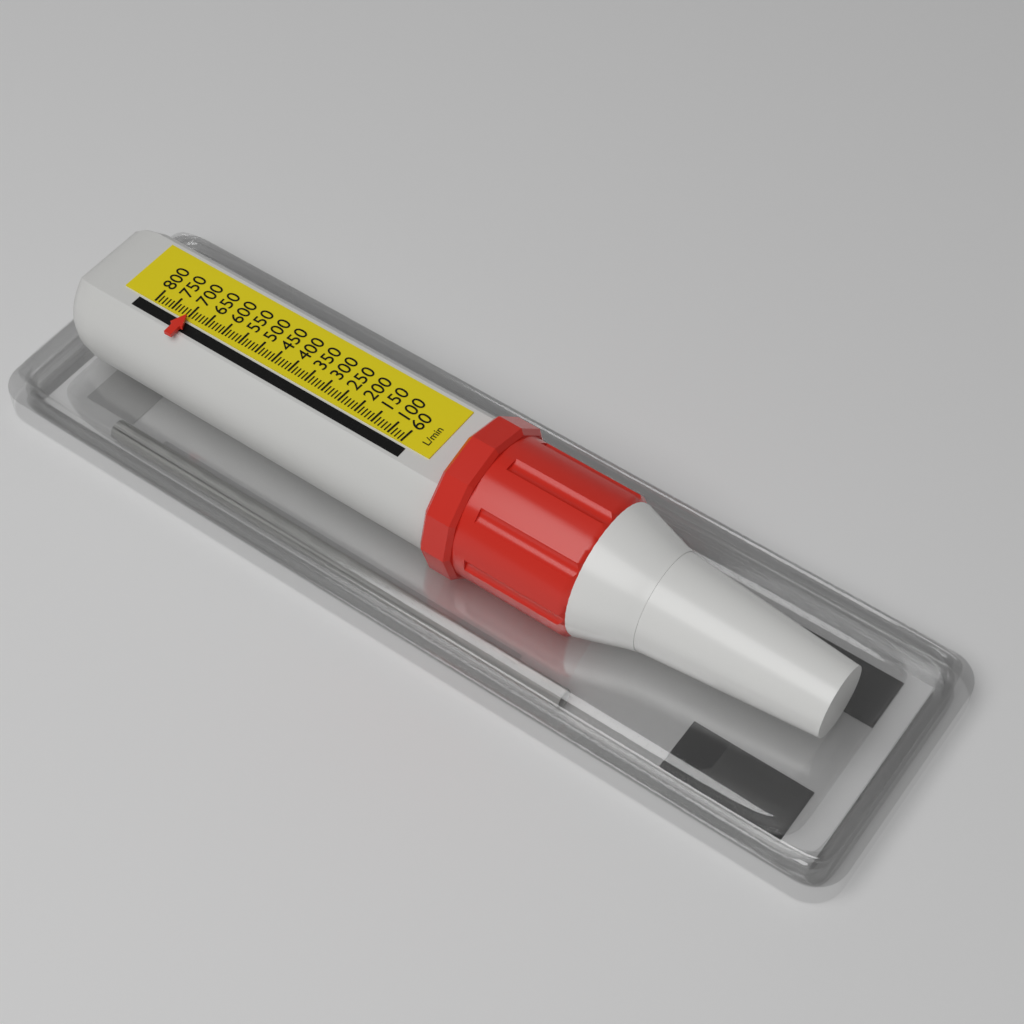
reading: 700 L/min
